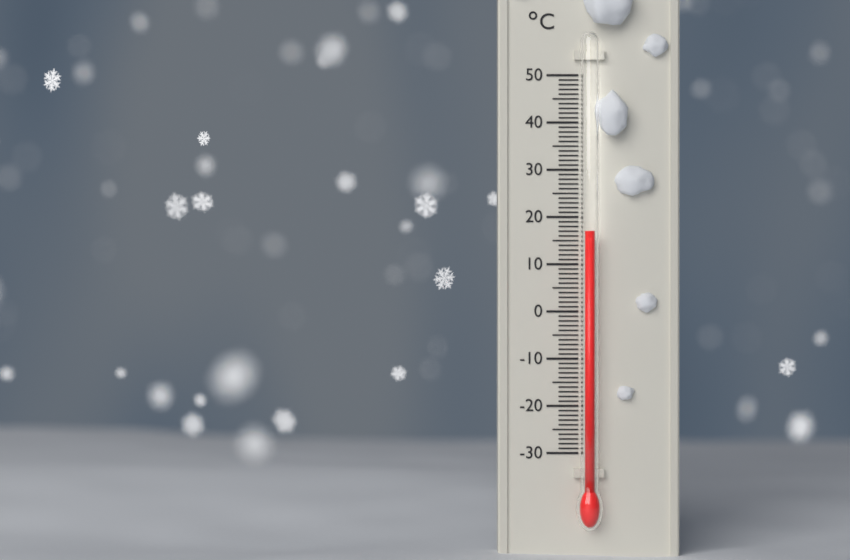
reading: 17 °C
